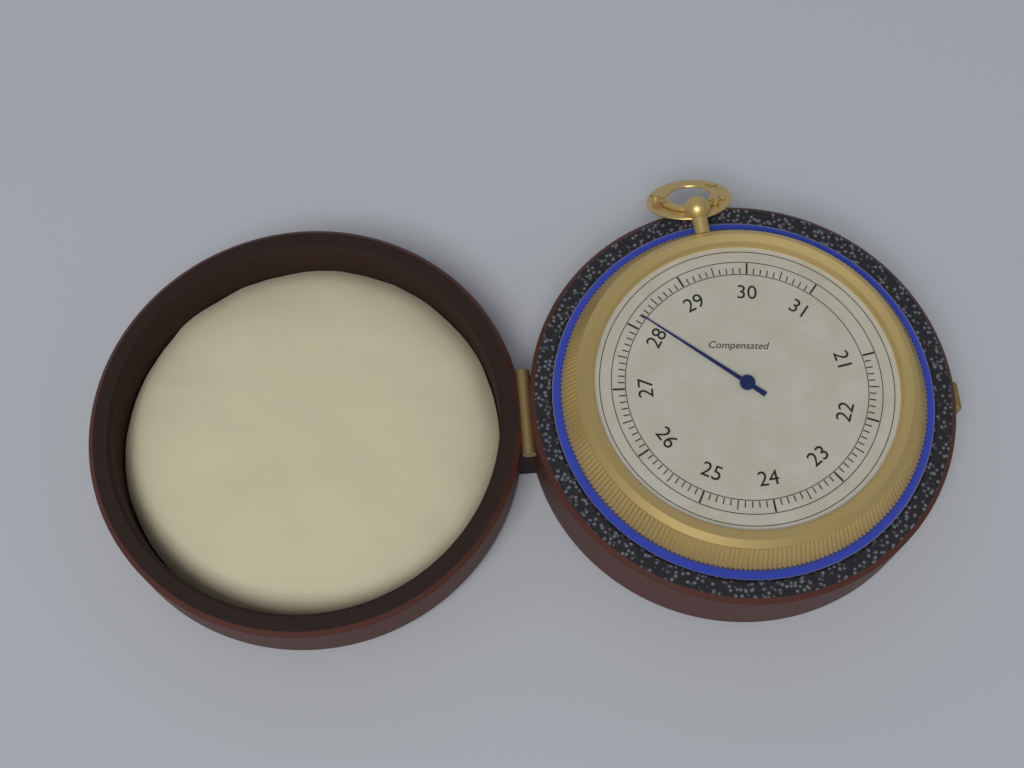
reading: 28.2 (no unit)
